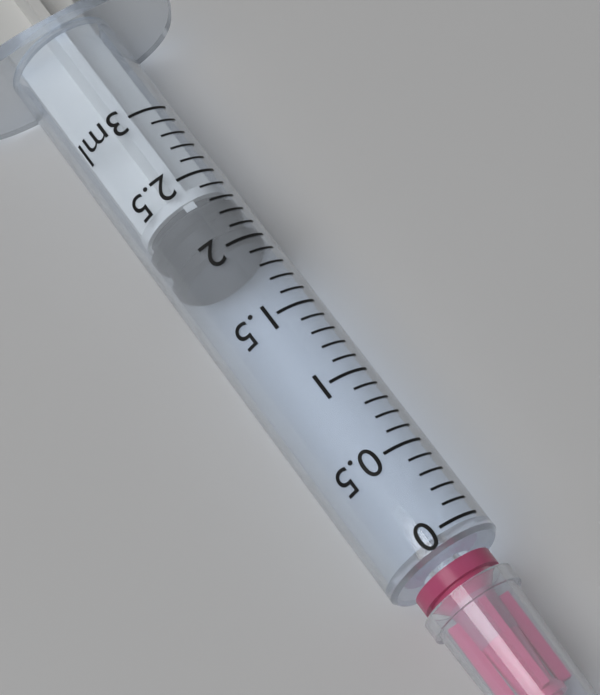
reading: 2.0 ml
